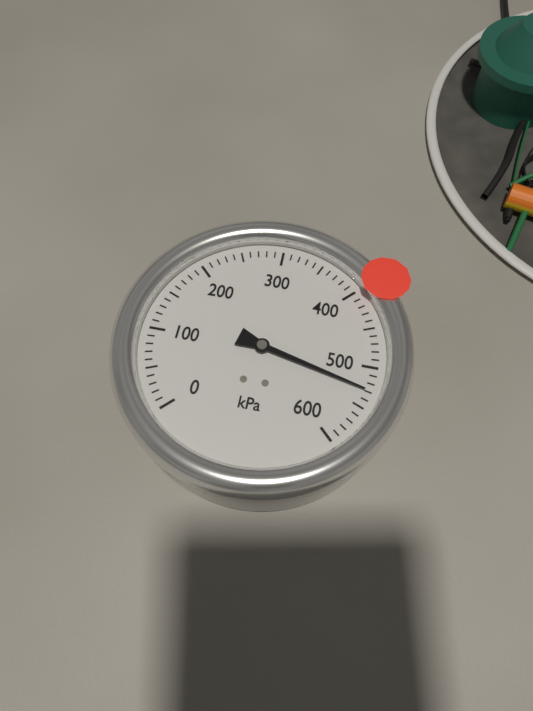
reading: 530 kPa
